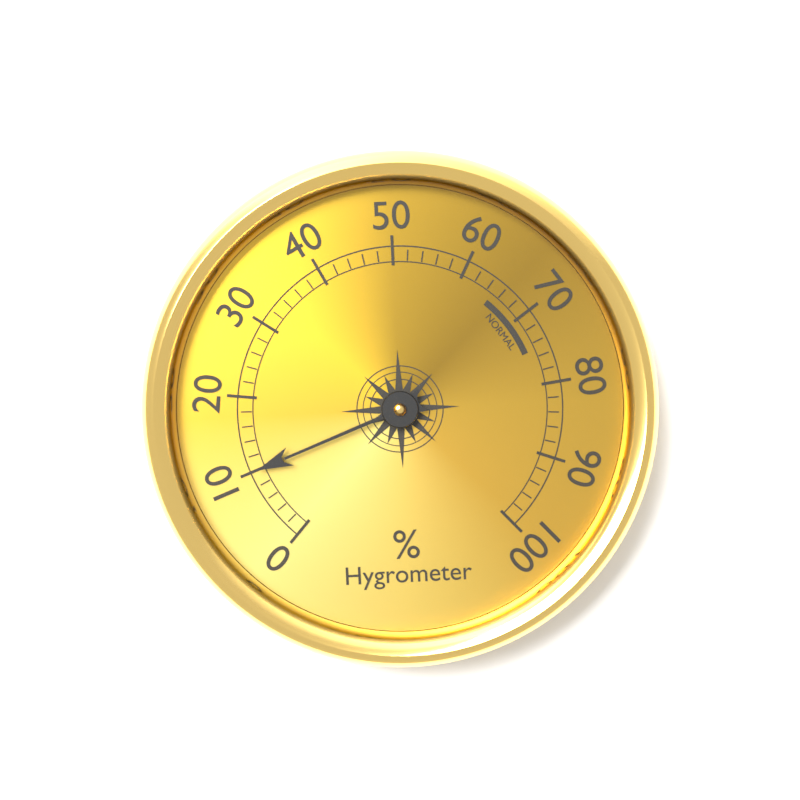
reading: 10 %
